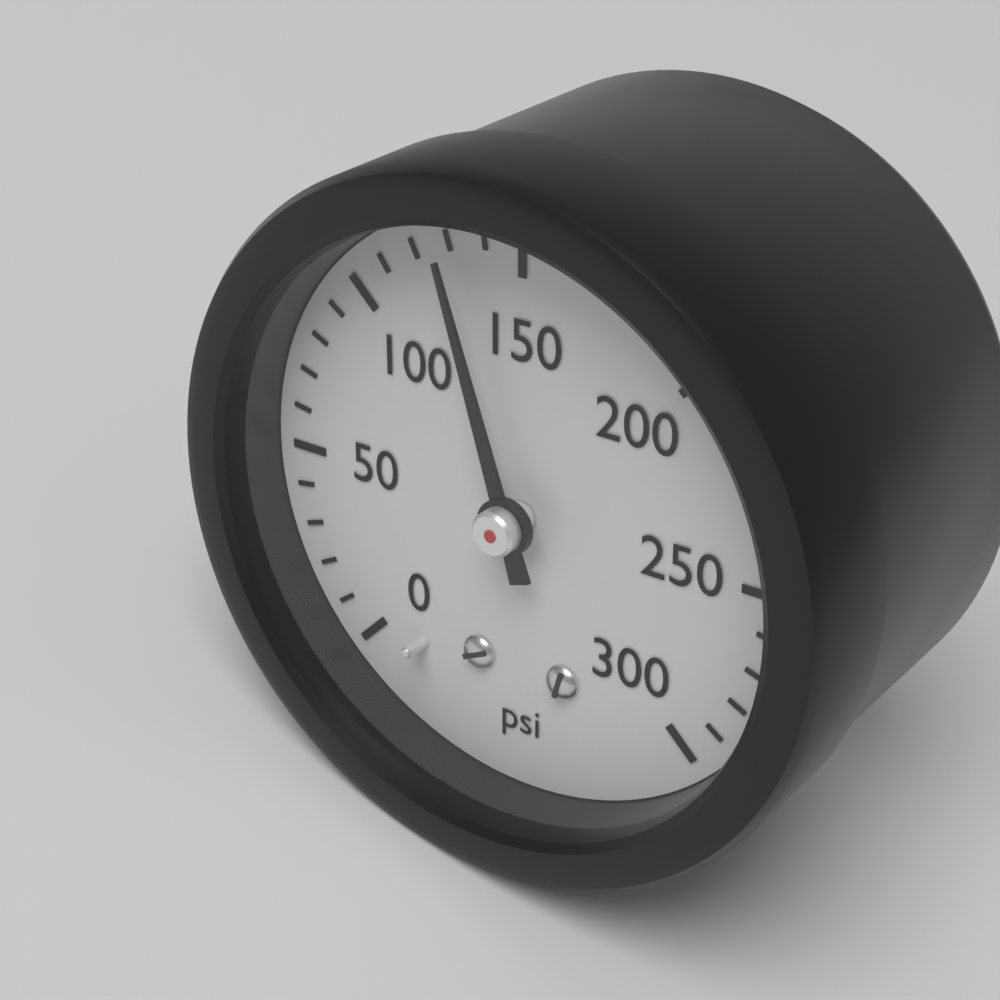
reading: 130 psi
